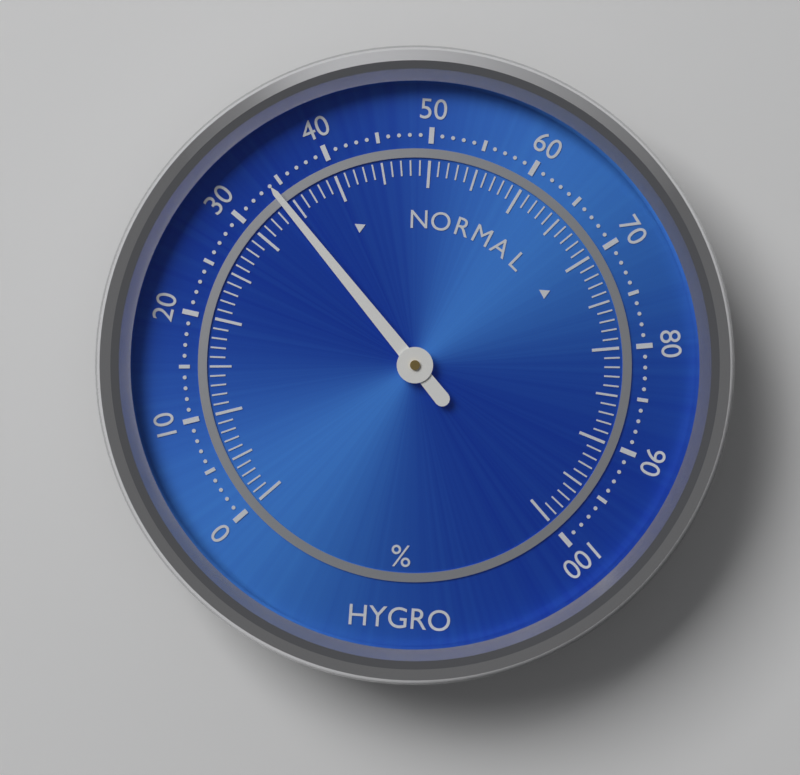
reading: 34 %
